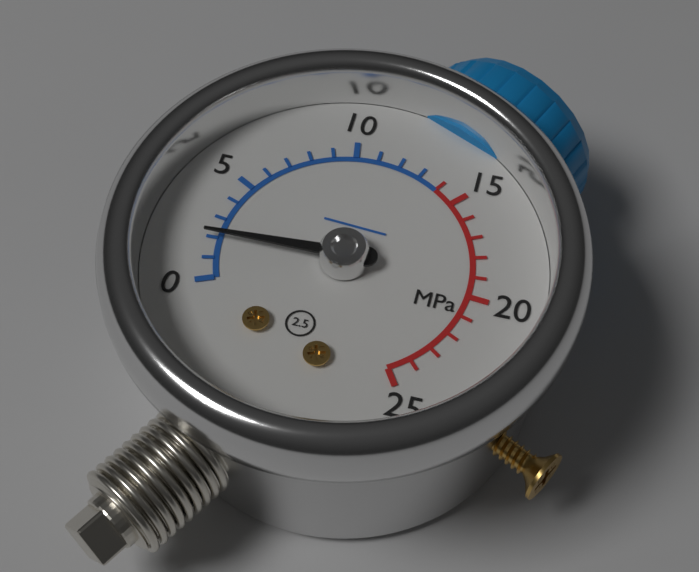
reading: 2 MPa
